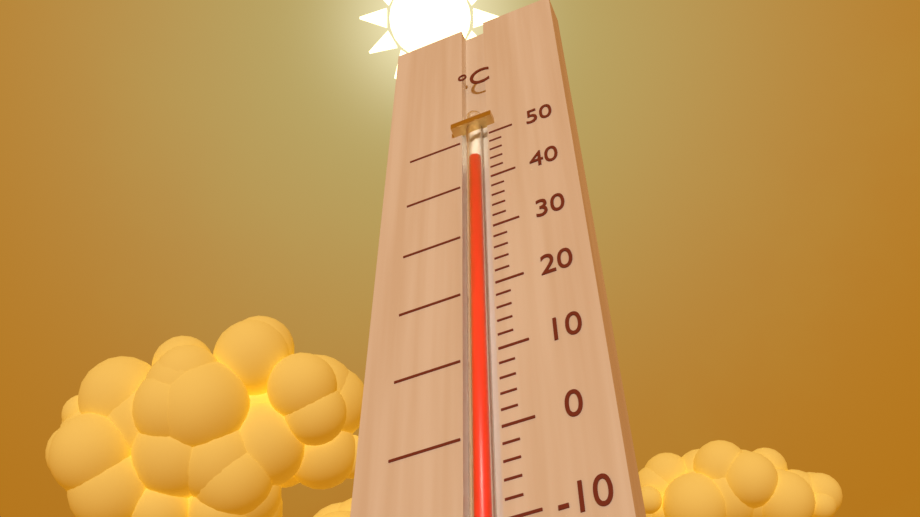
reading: 45 °C
